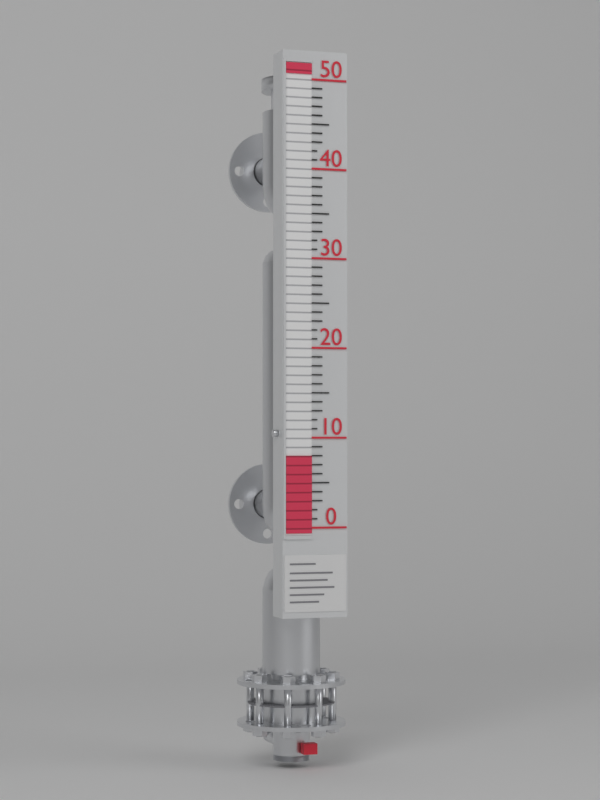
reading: 8 (no unit)
